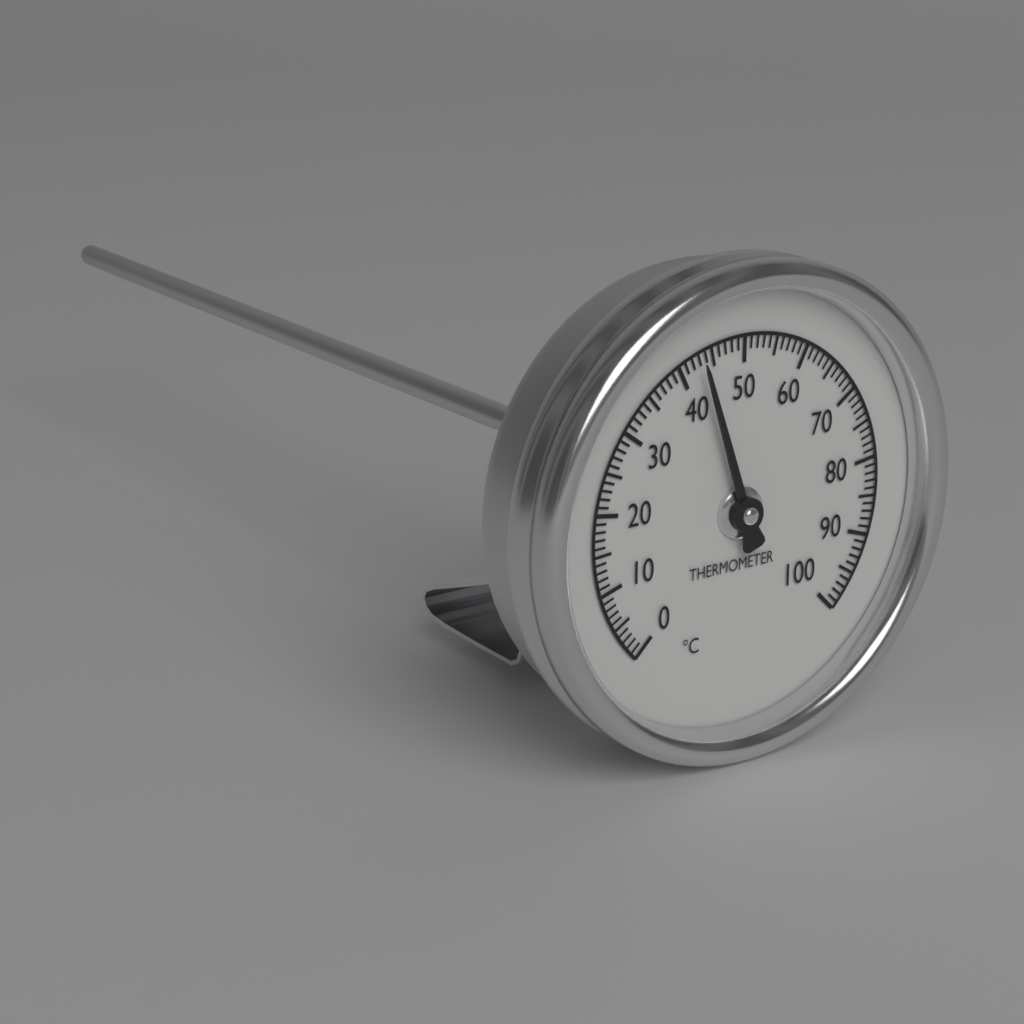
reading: 43 °C
